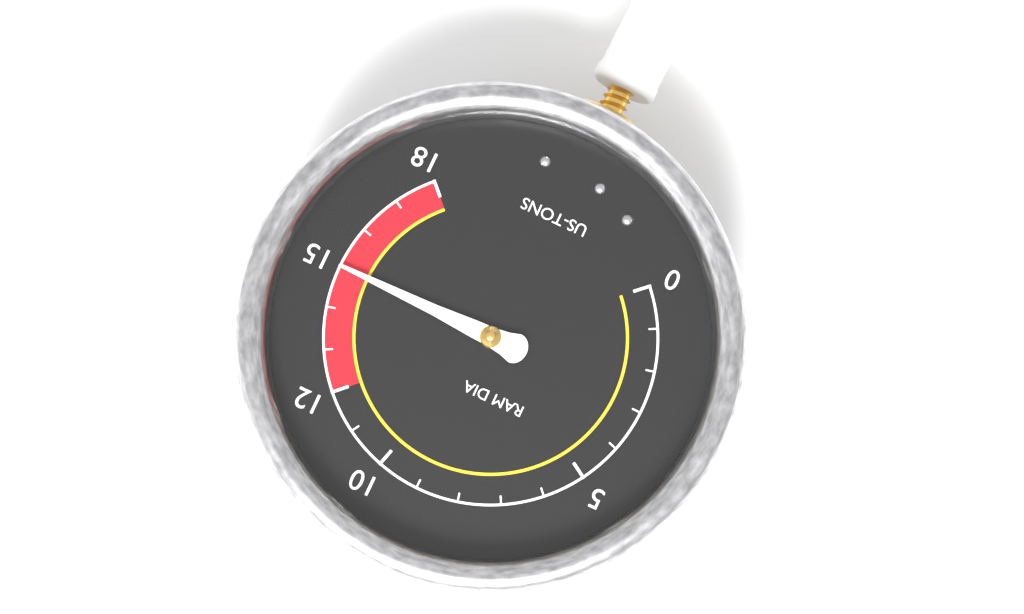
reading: 15 US-TONS
